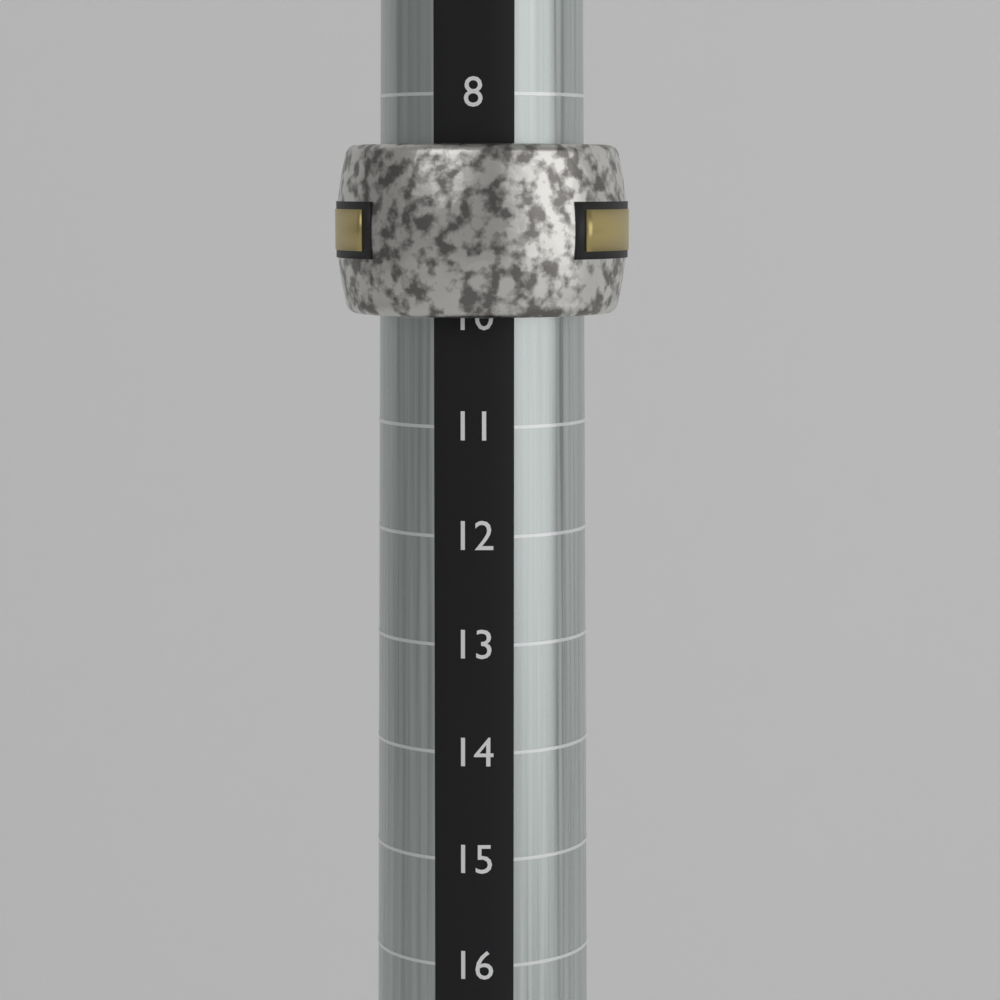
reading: 10 (no unit)
